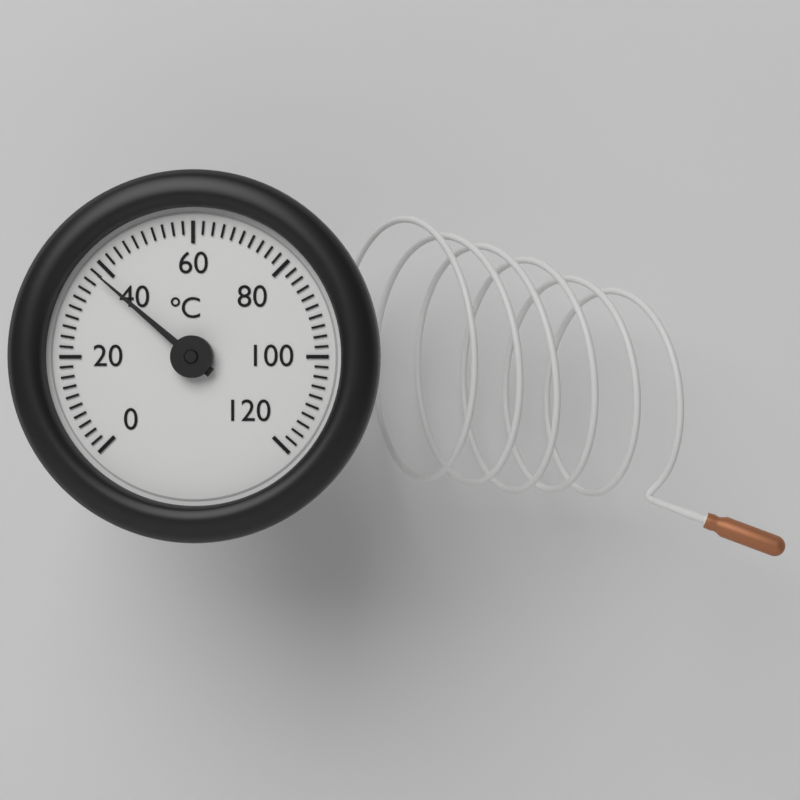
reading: 38 °C
